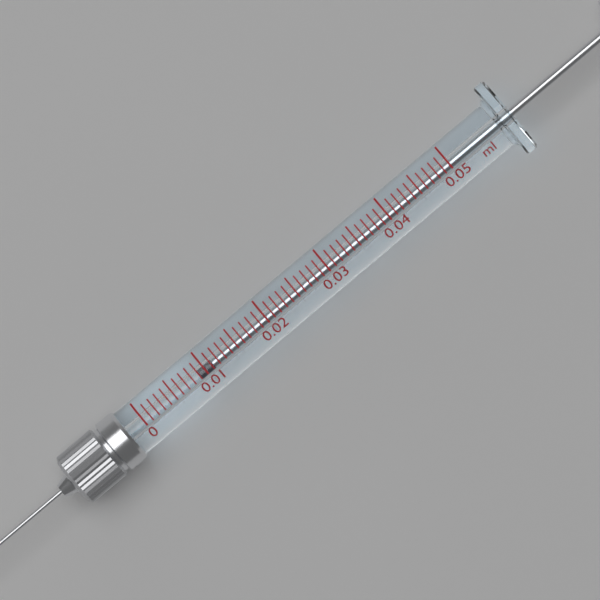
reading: 0.009 ml
